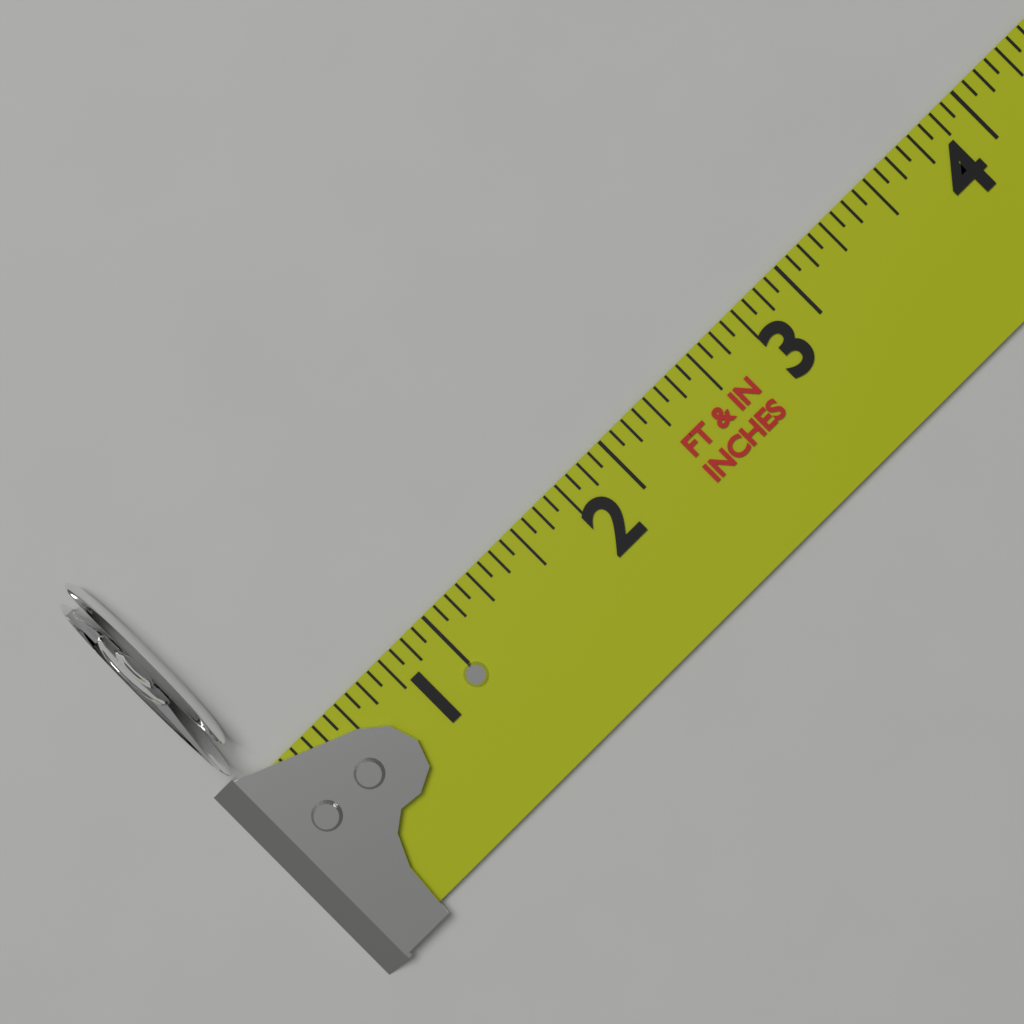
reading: 0.1250 in
